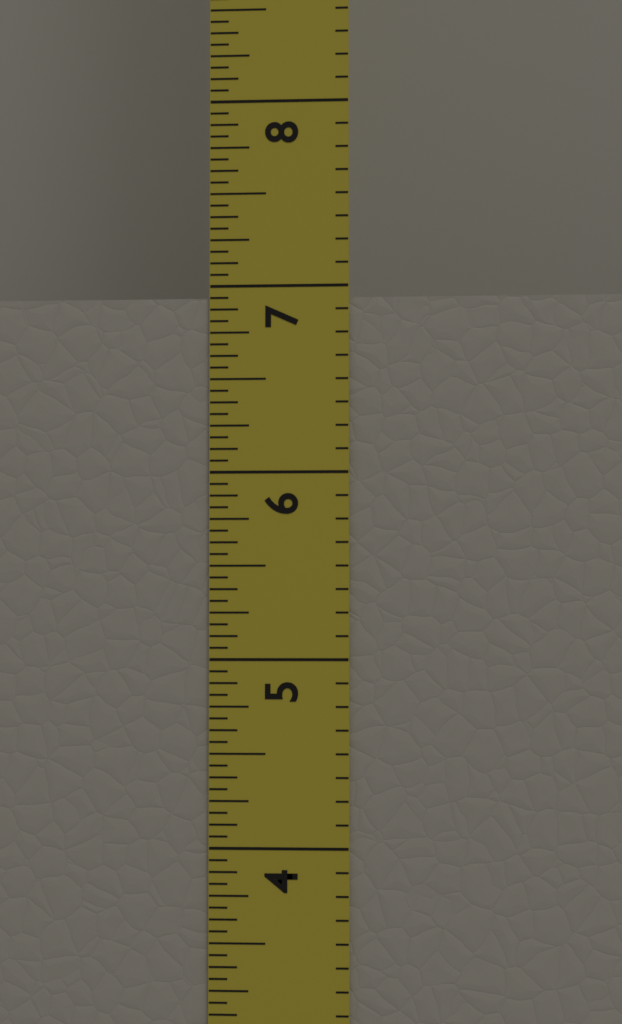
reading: 6.9375 in
